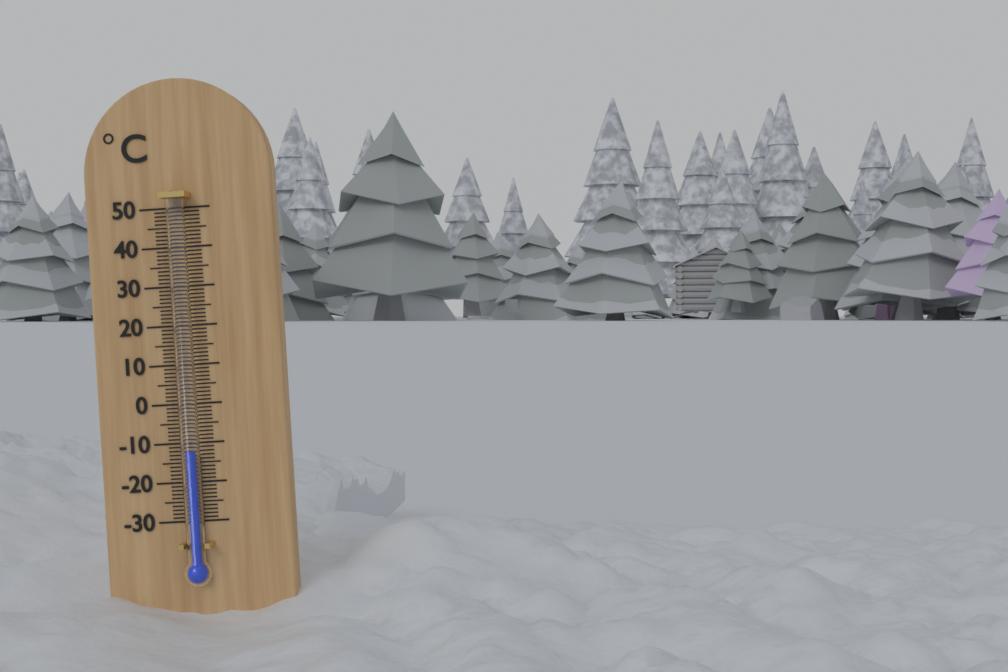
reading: -12 °C
